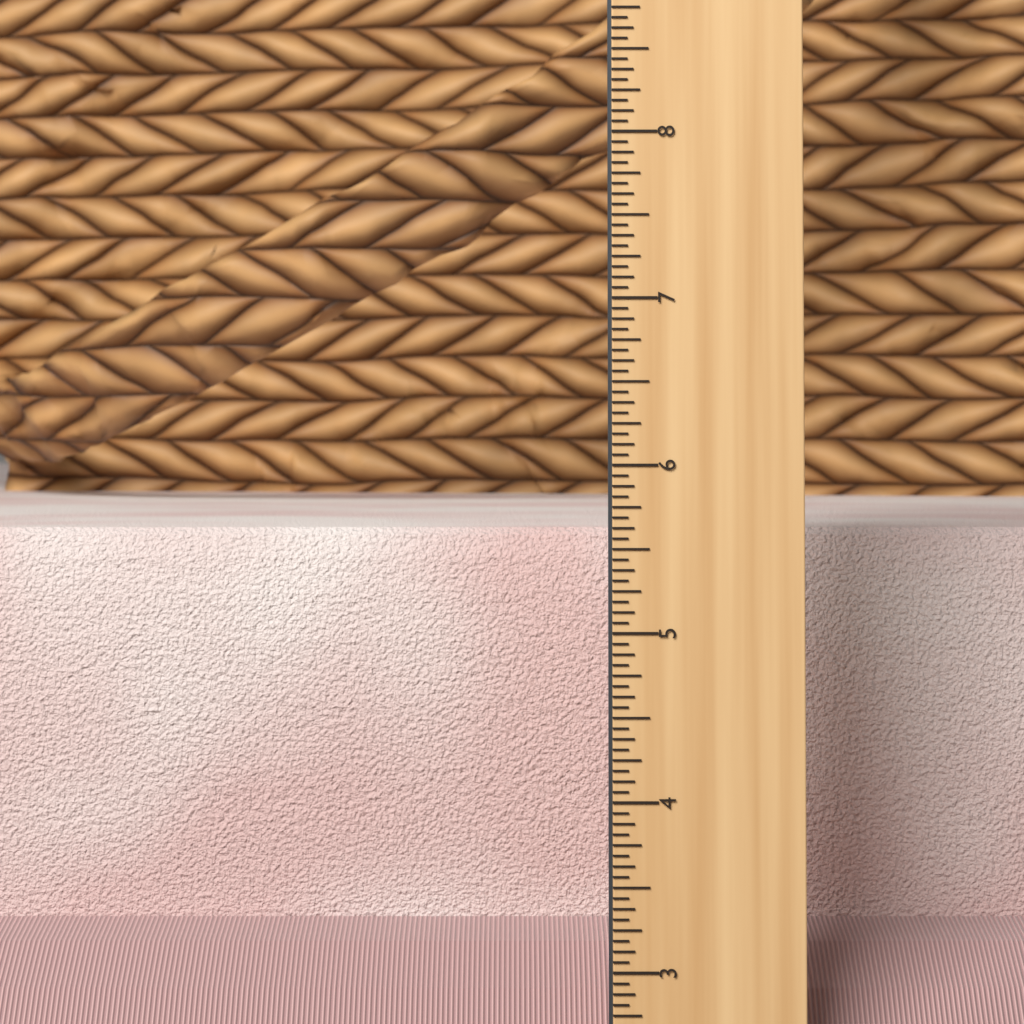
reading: 5.5625 in
